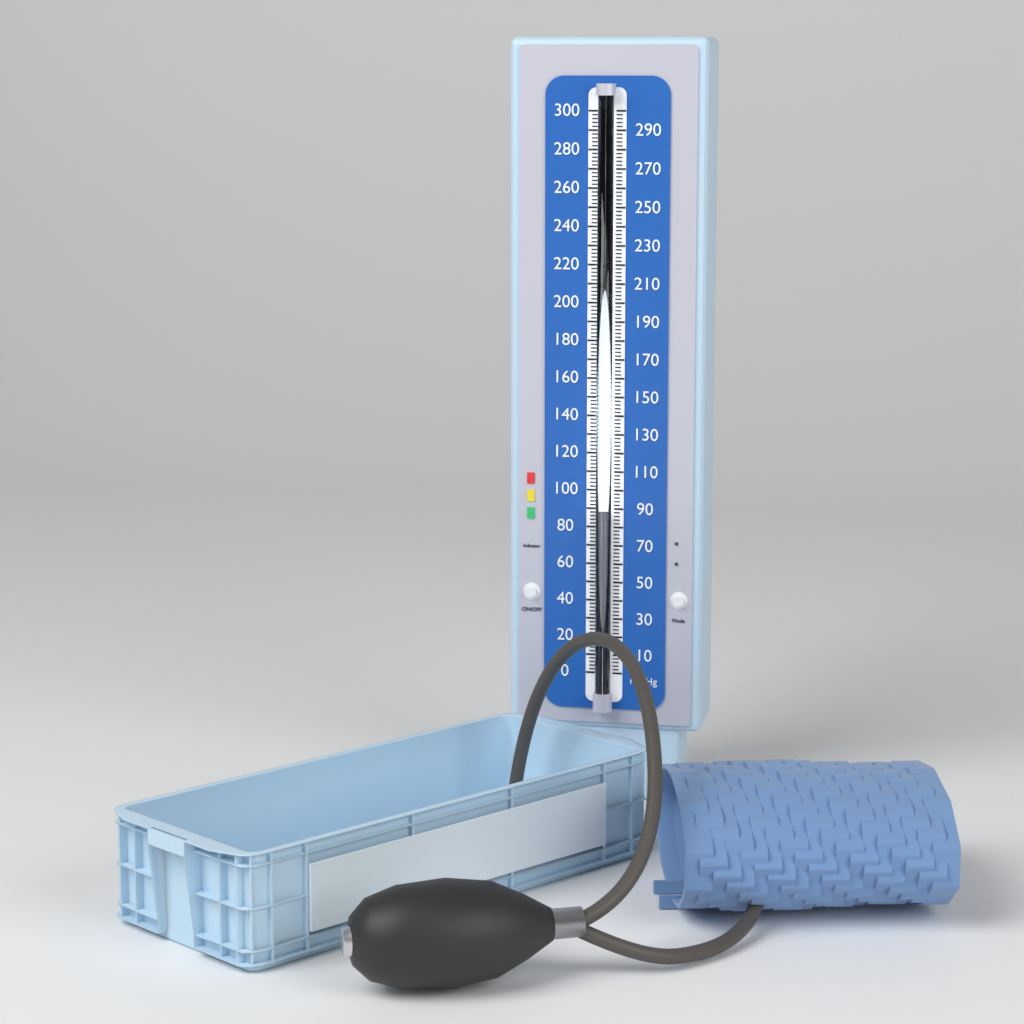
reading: 90 mmHg
